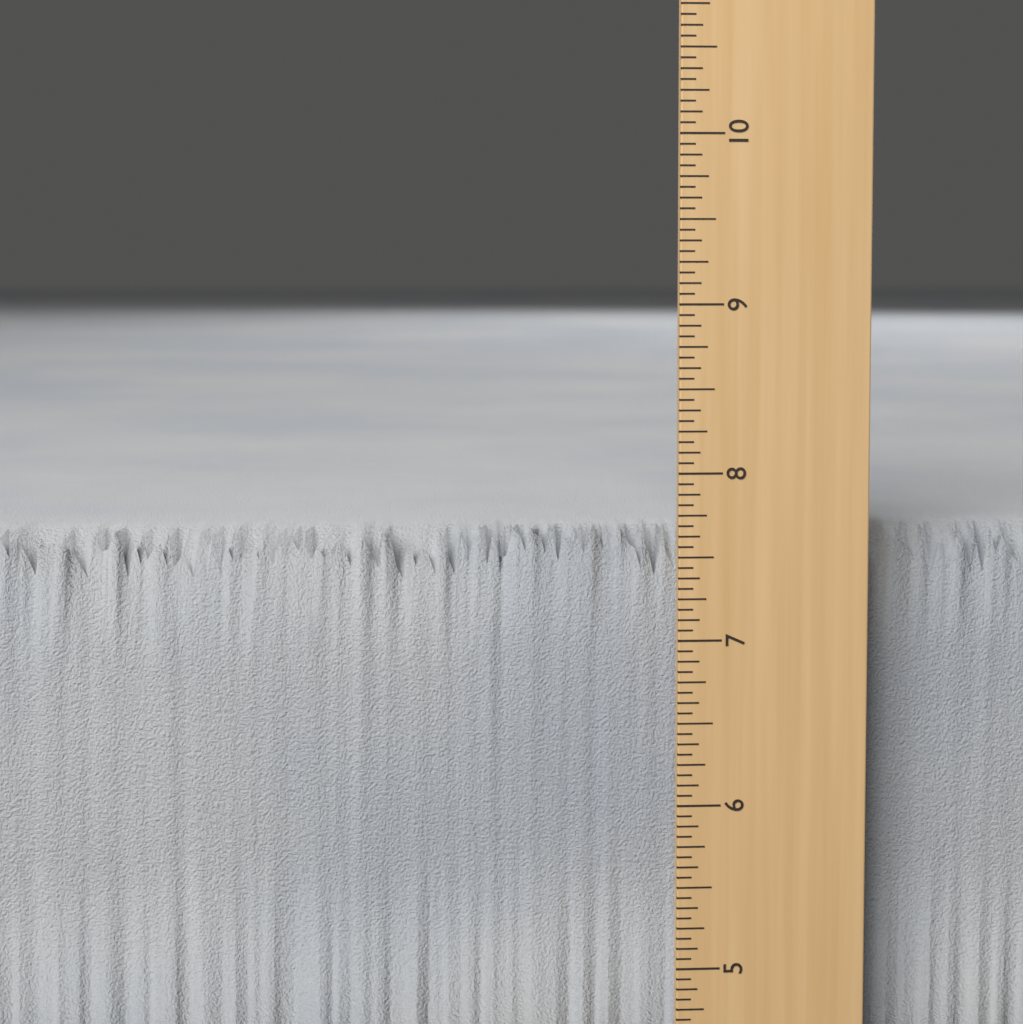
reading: 7.6250 in
